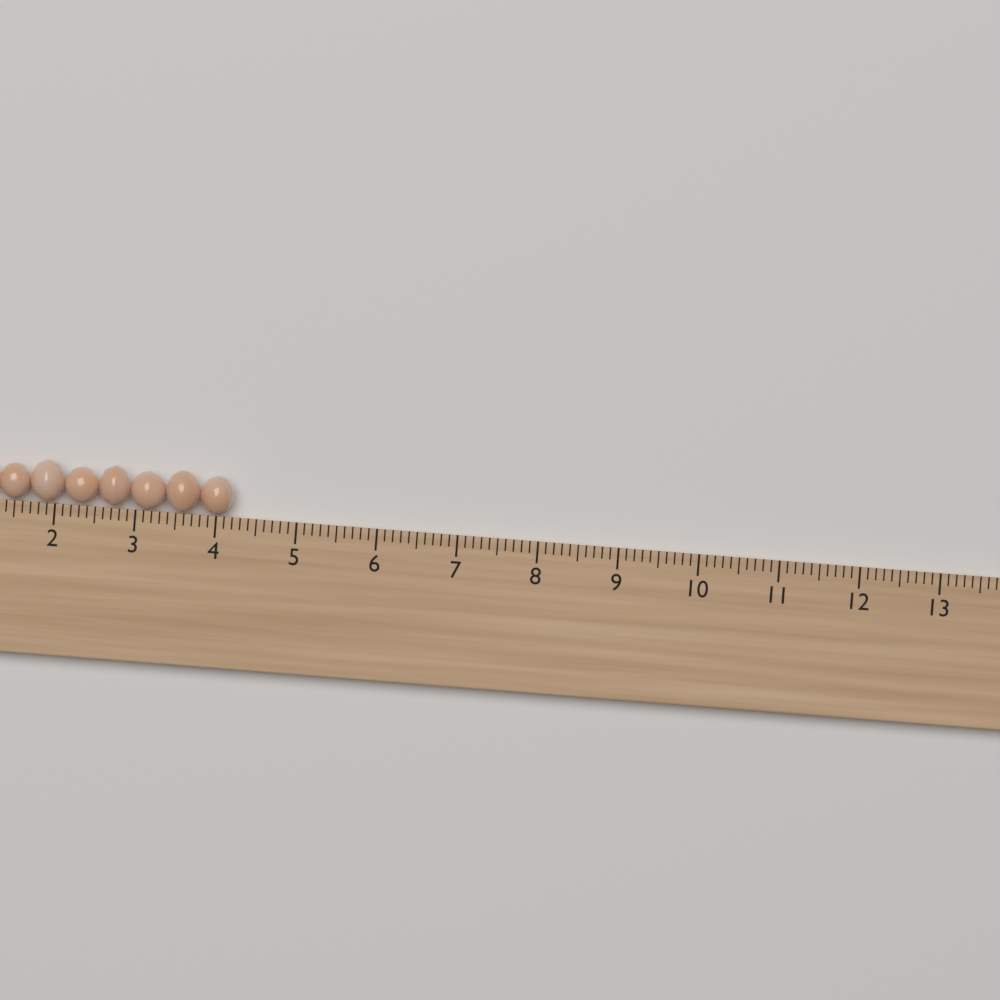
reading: 4.2 cm
